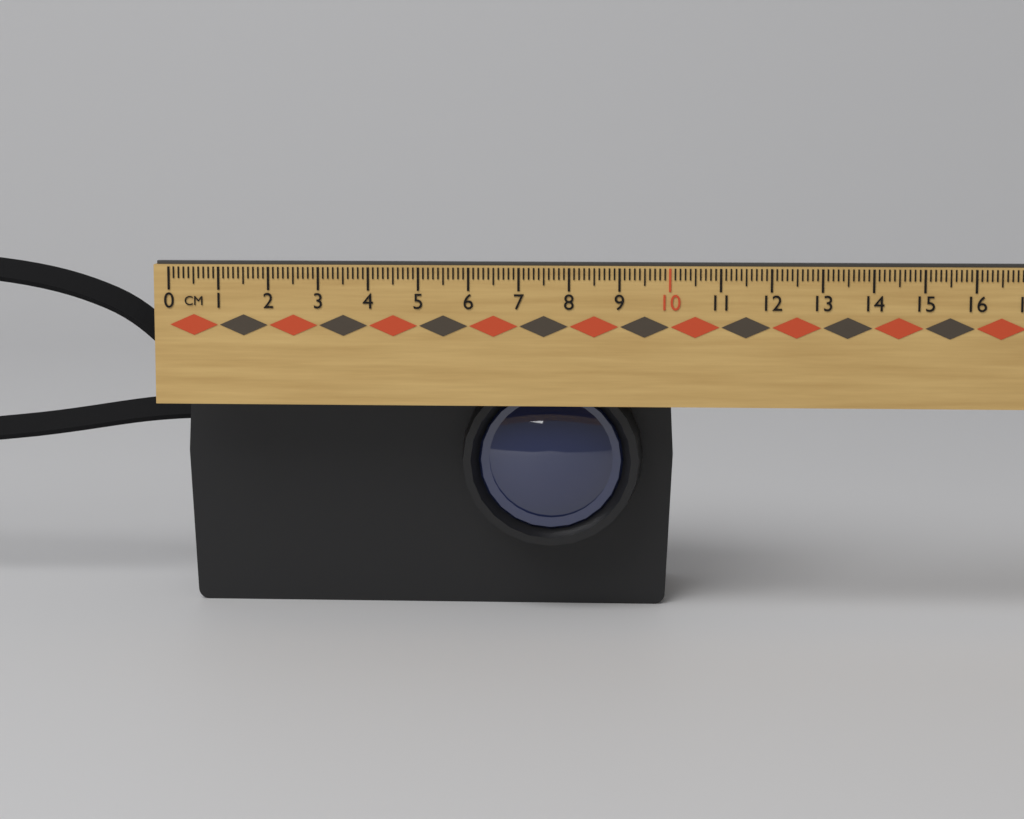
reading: 10.1 cm
